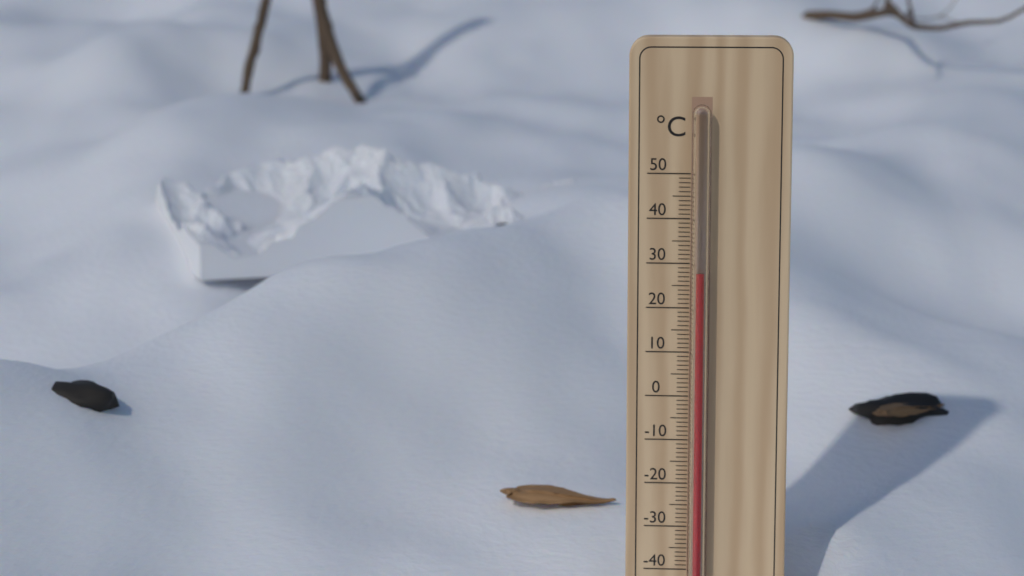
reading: 28 °C
